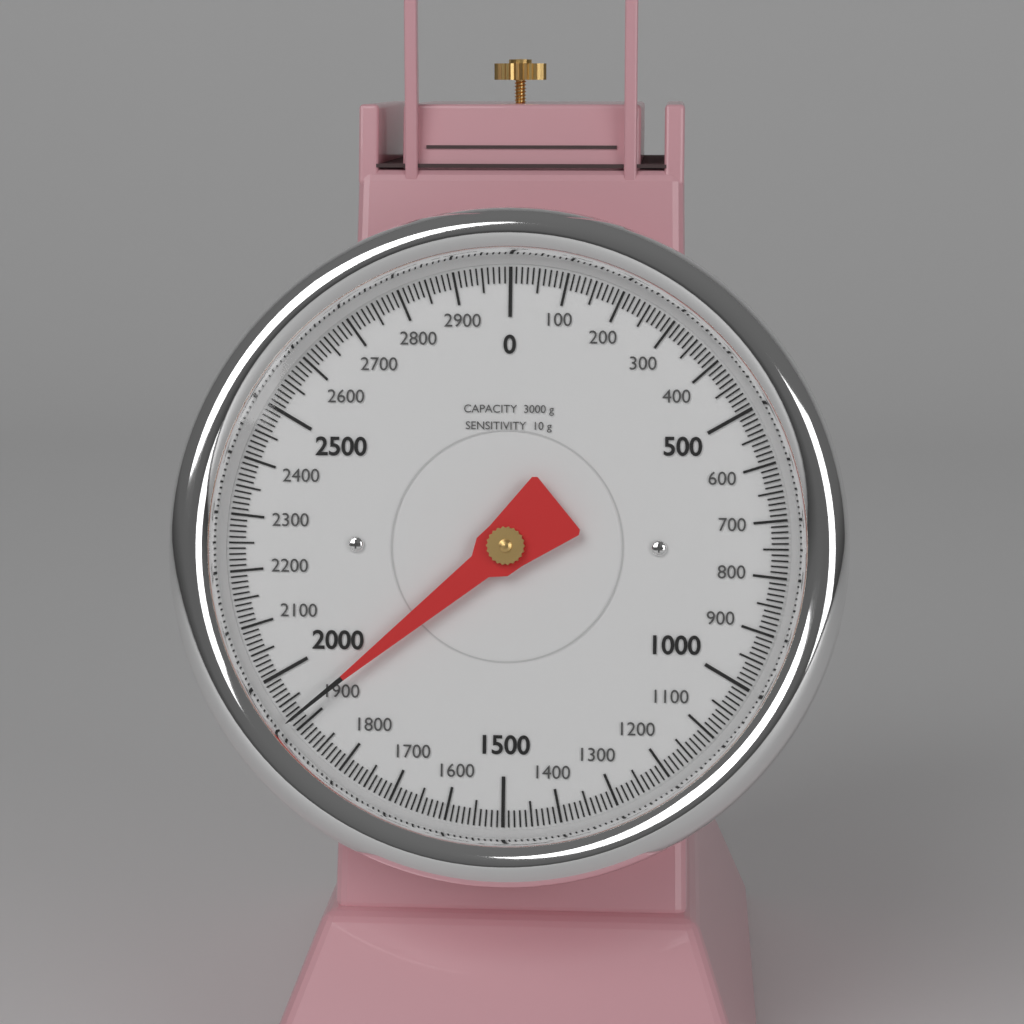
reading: 1920 g
